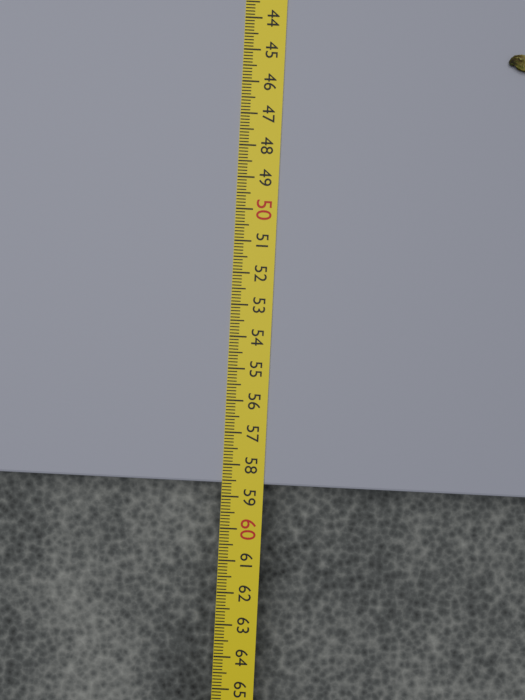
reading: 58.6 cm
